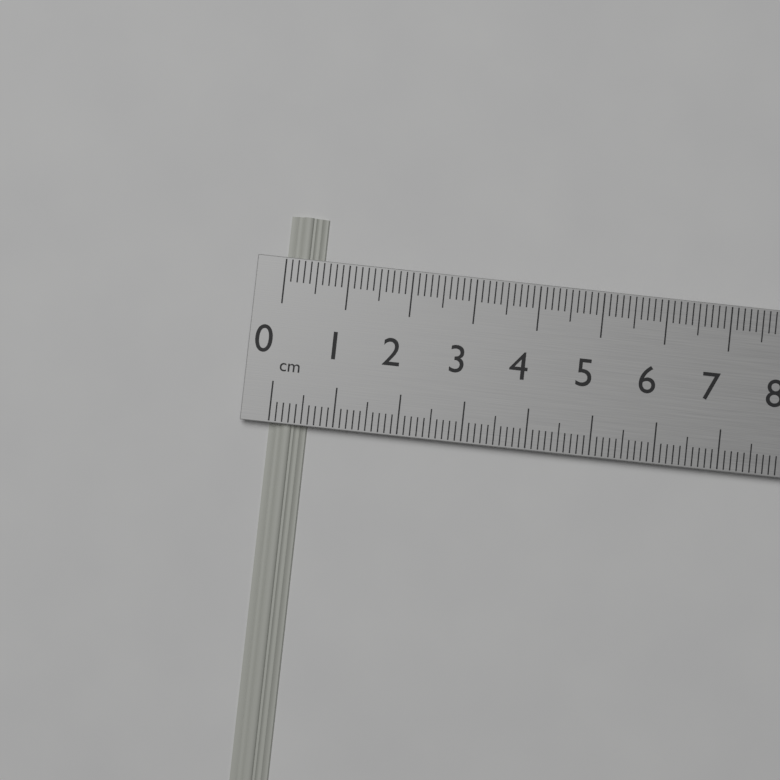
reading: 0.6 cm
